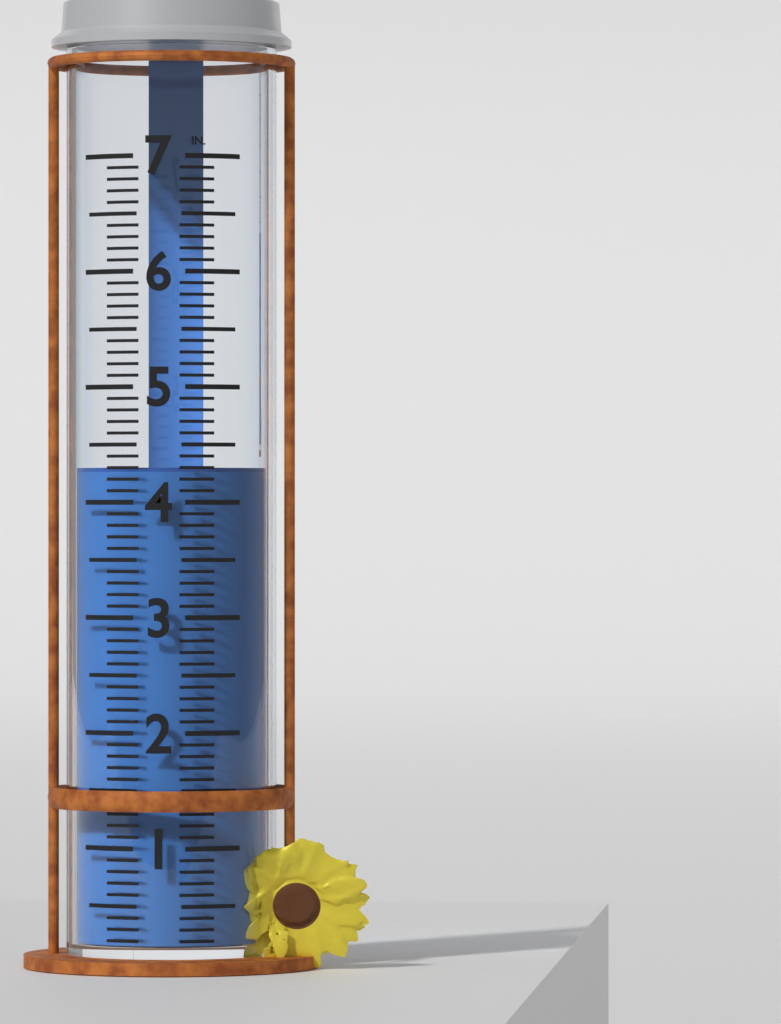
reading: 4.3 in
